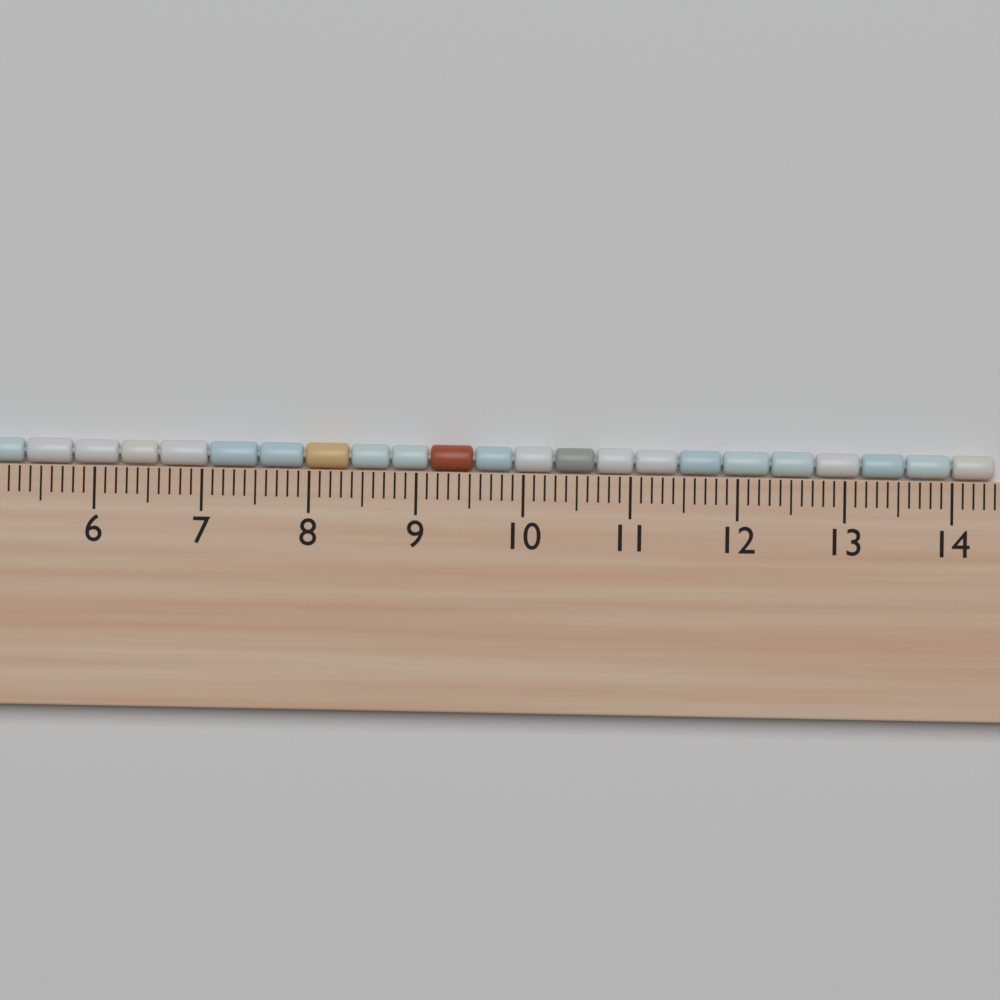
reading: 14.4 cm
